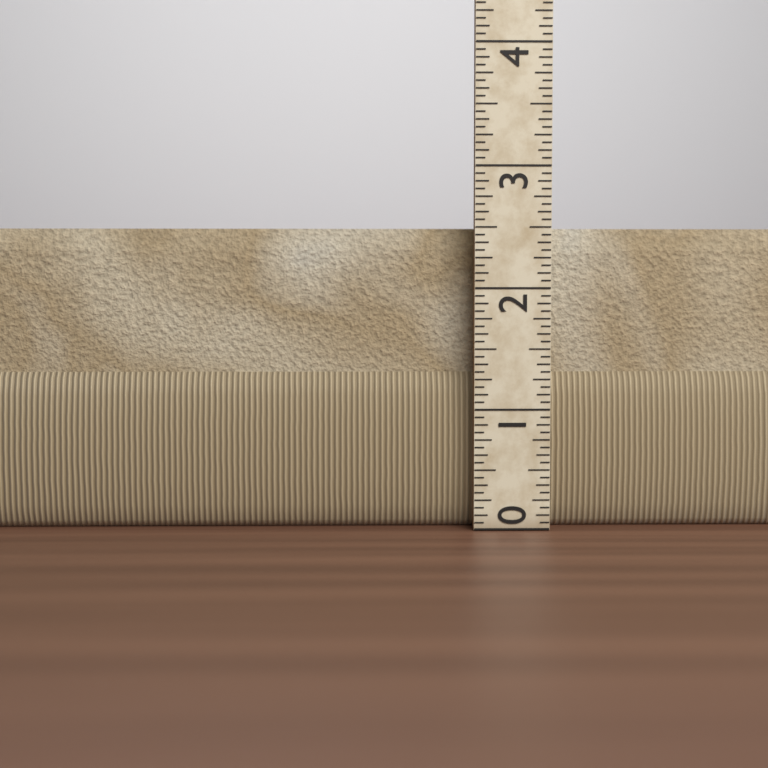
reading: 2.5000 (no unit)
